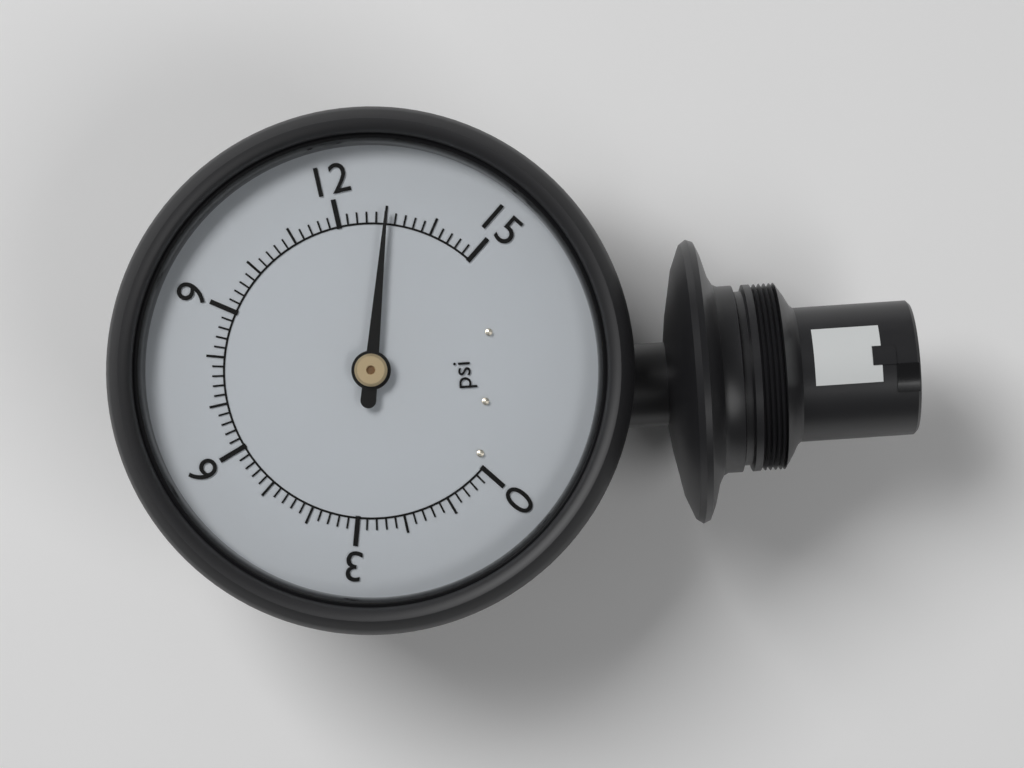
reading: 13.0 psi
